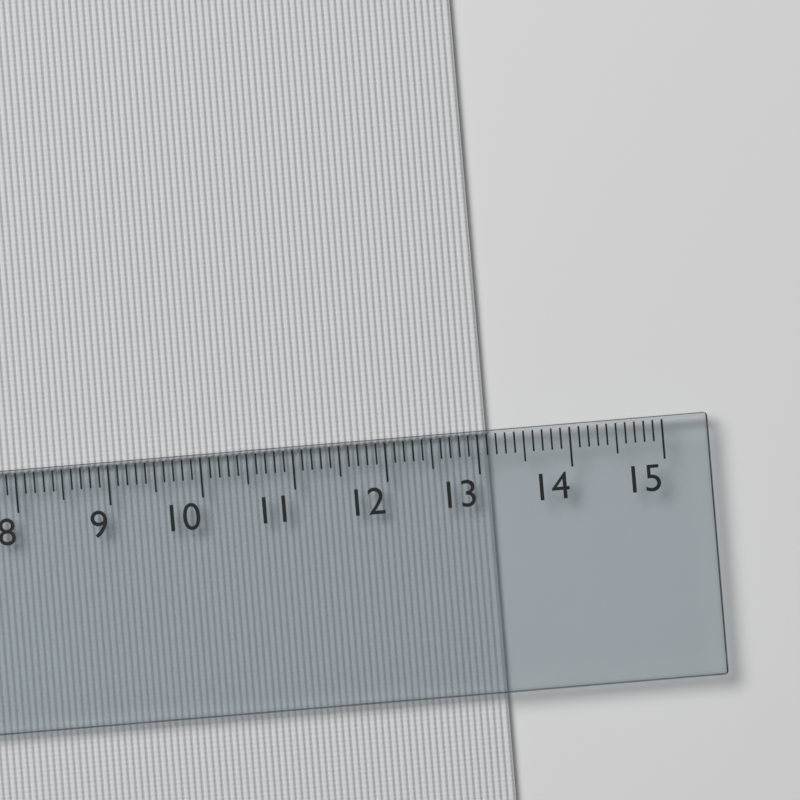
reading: 13.1 cm
